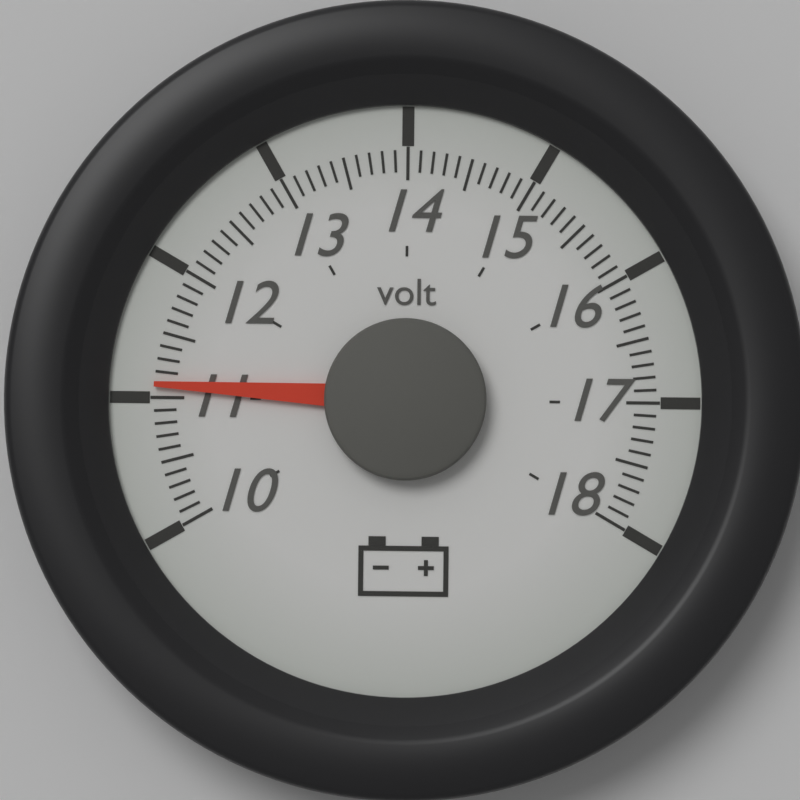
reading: 11.1 volt
